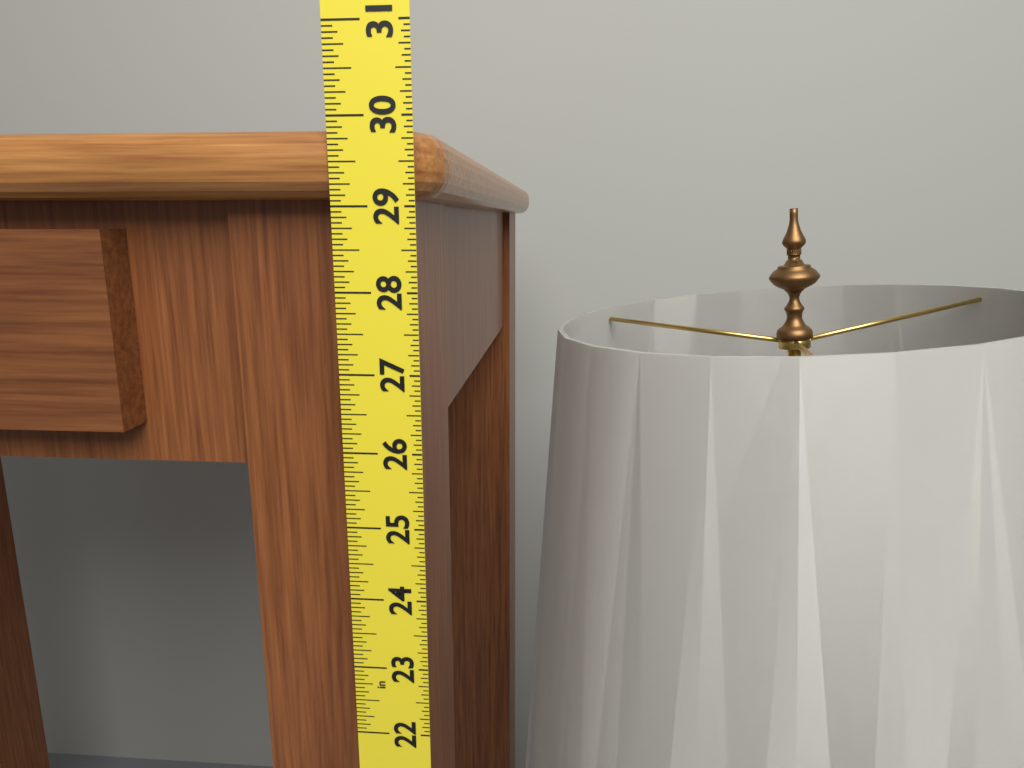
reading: 29.8750 in
